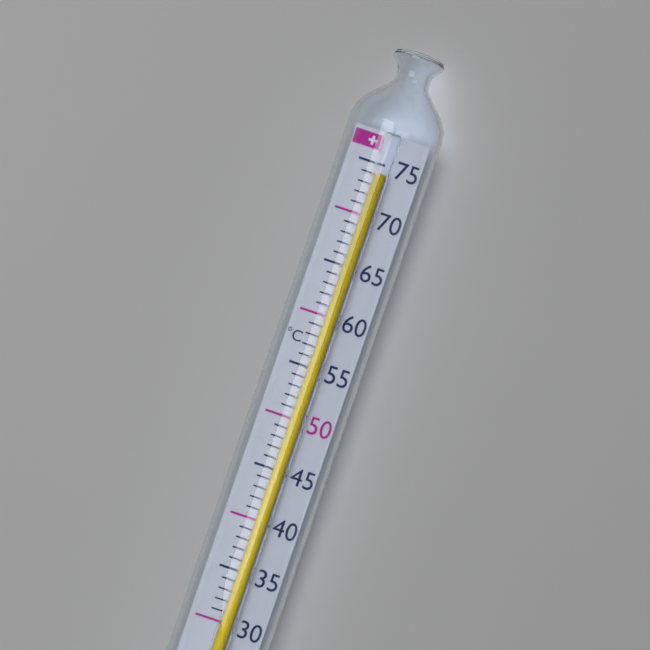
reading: 74 °C
